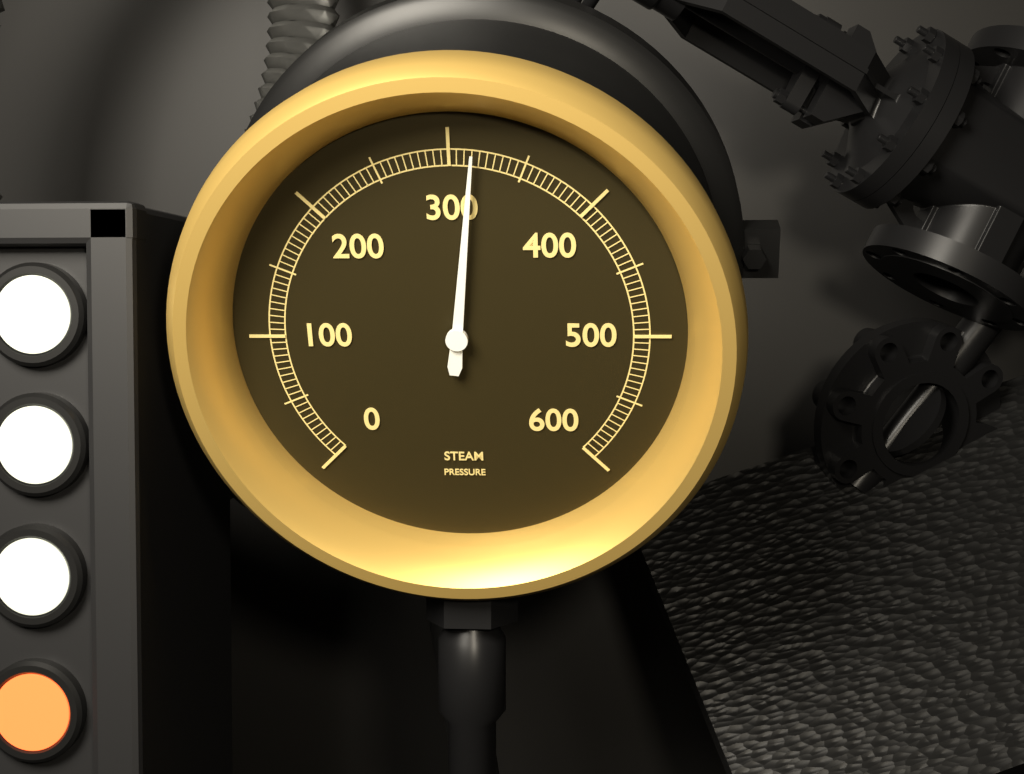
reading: 315 (no unit)
